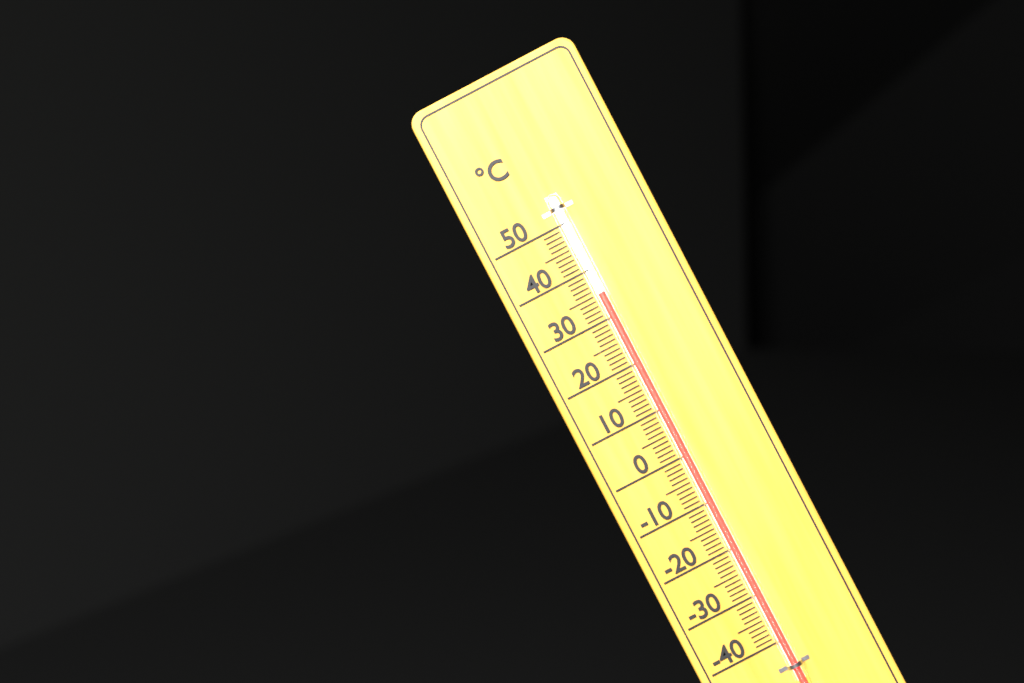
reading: 35 °C
